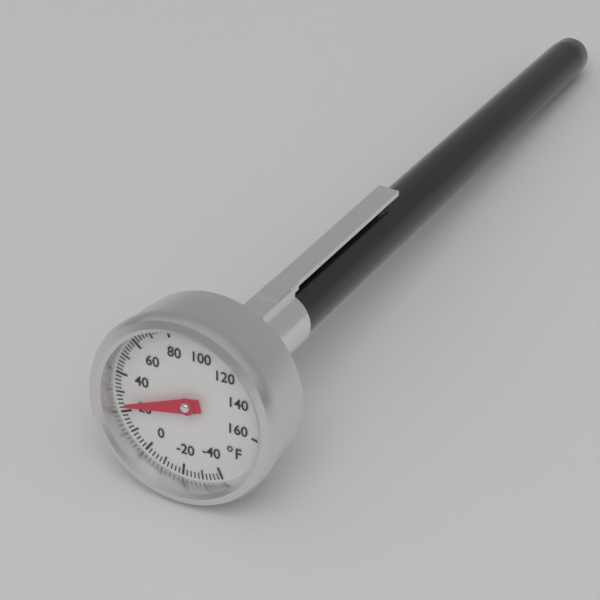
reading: 24 °F
